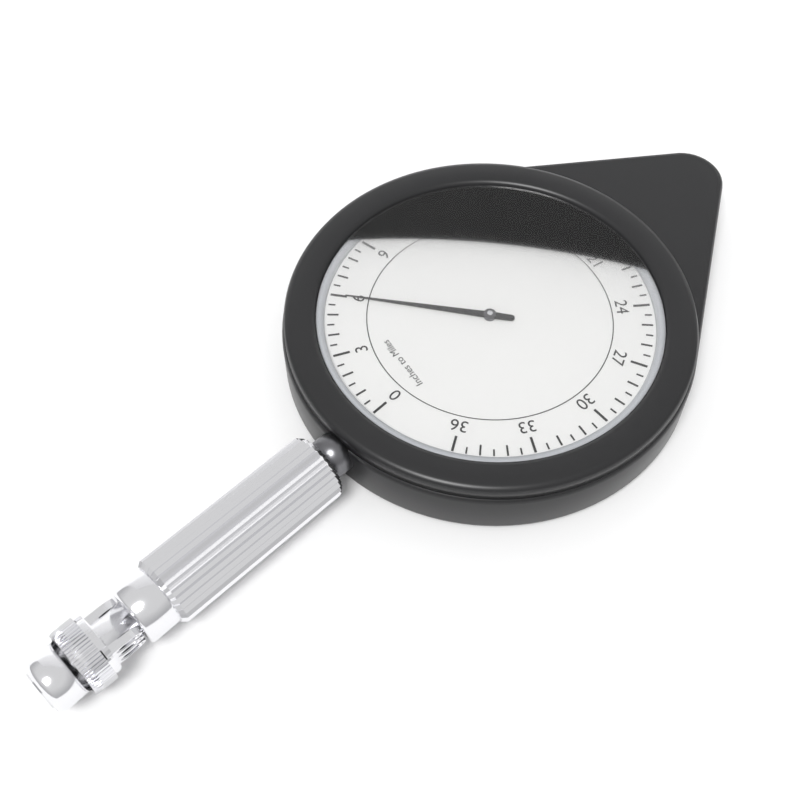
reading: 6.0 miles
